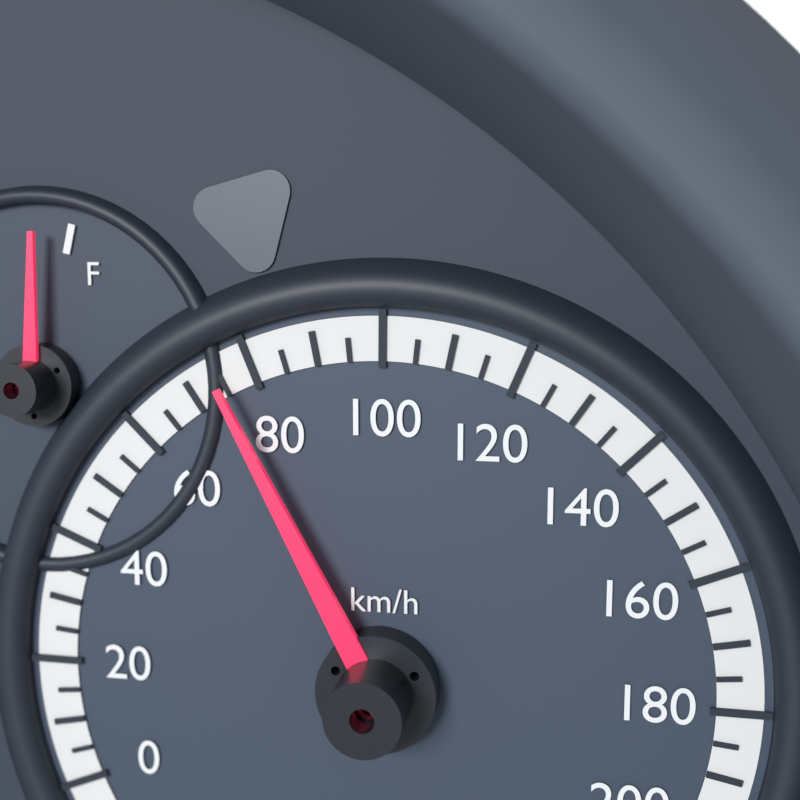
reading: 75 km/h
